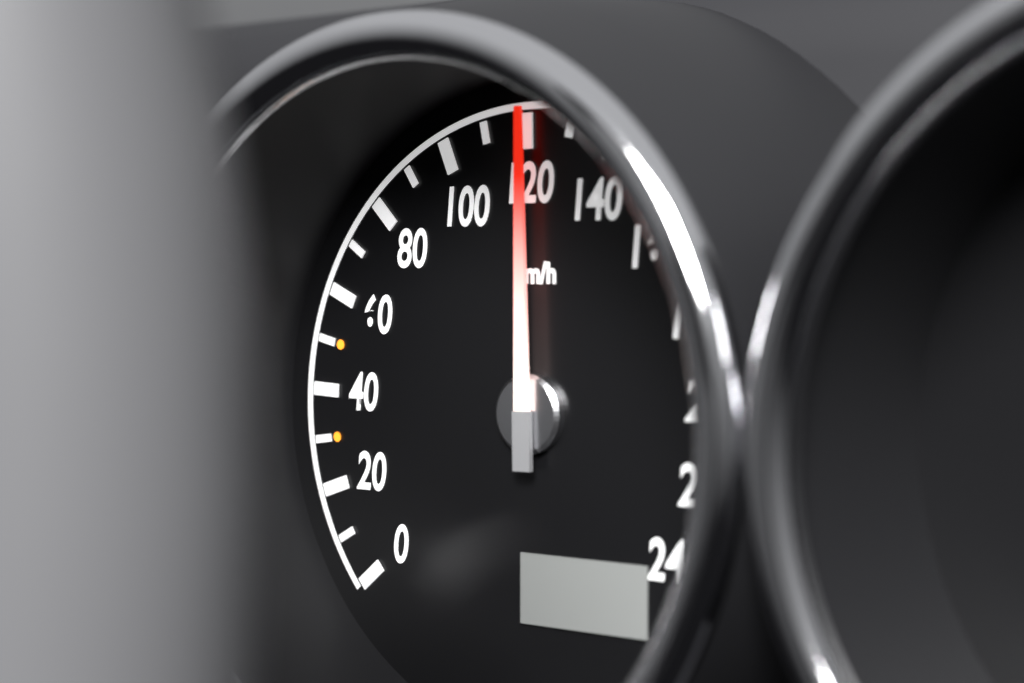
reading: 120 km/h
